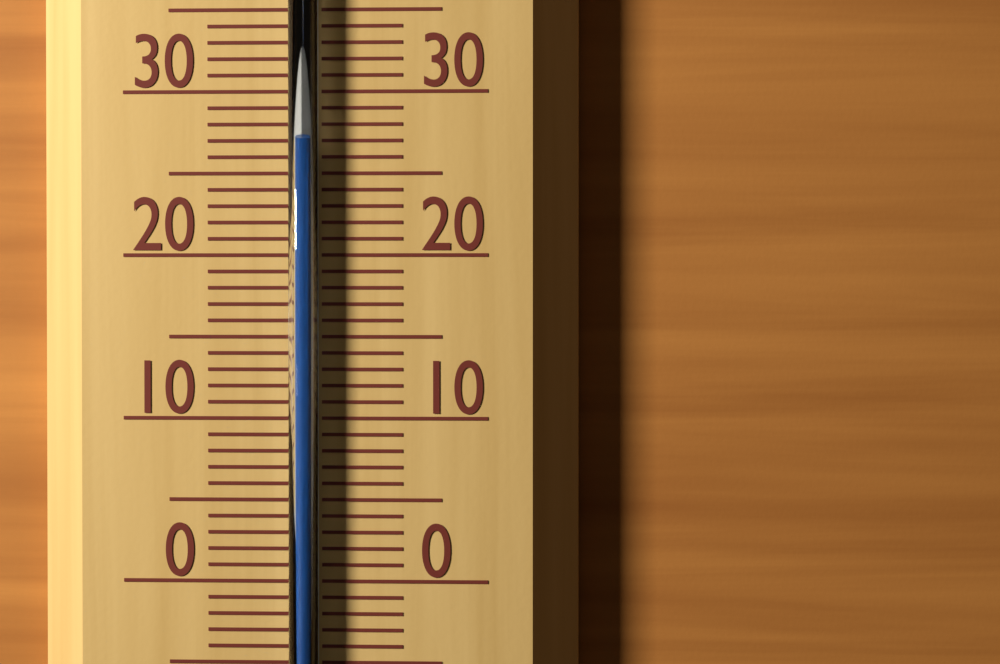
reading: 27 °C
